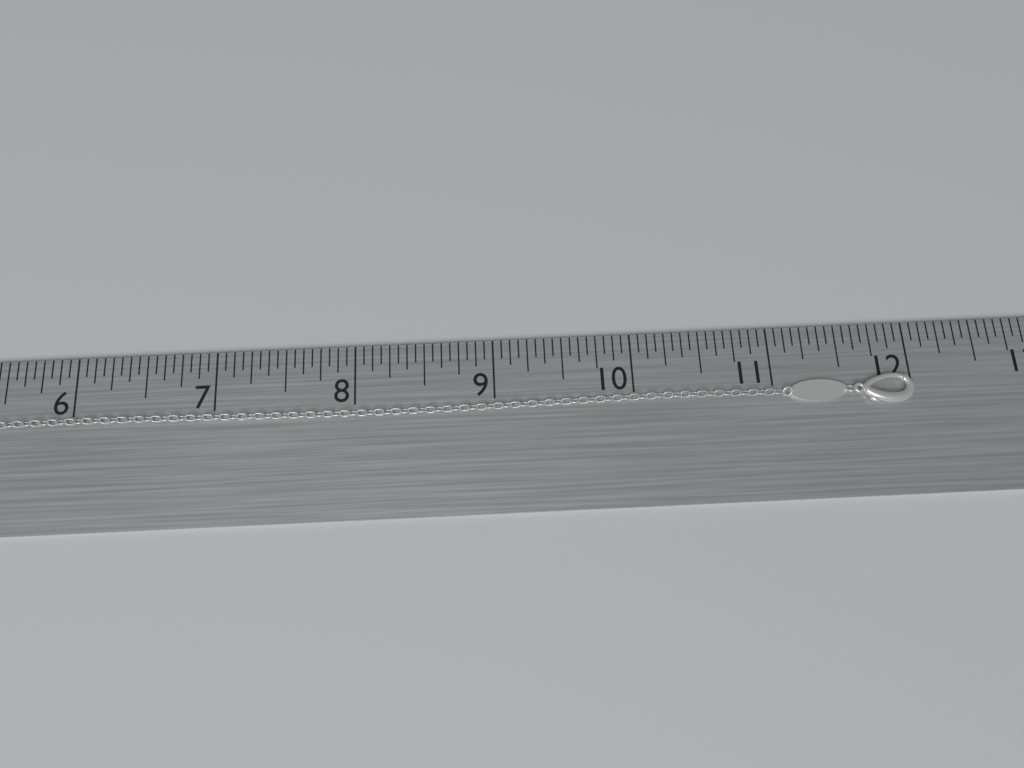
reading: 12.0000 in
